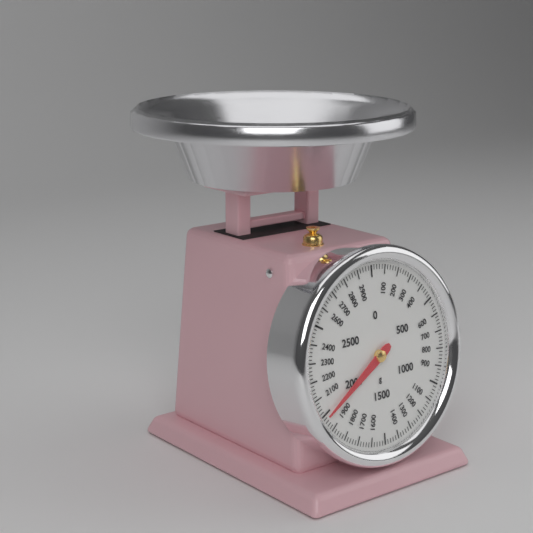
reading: 1980 g
